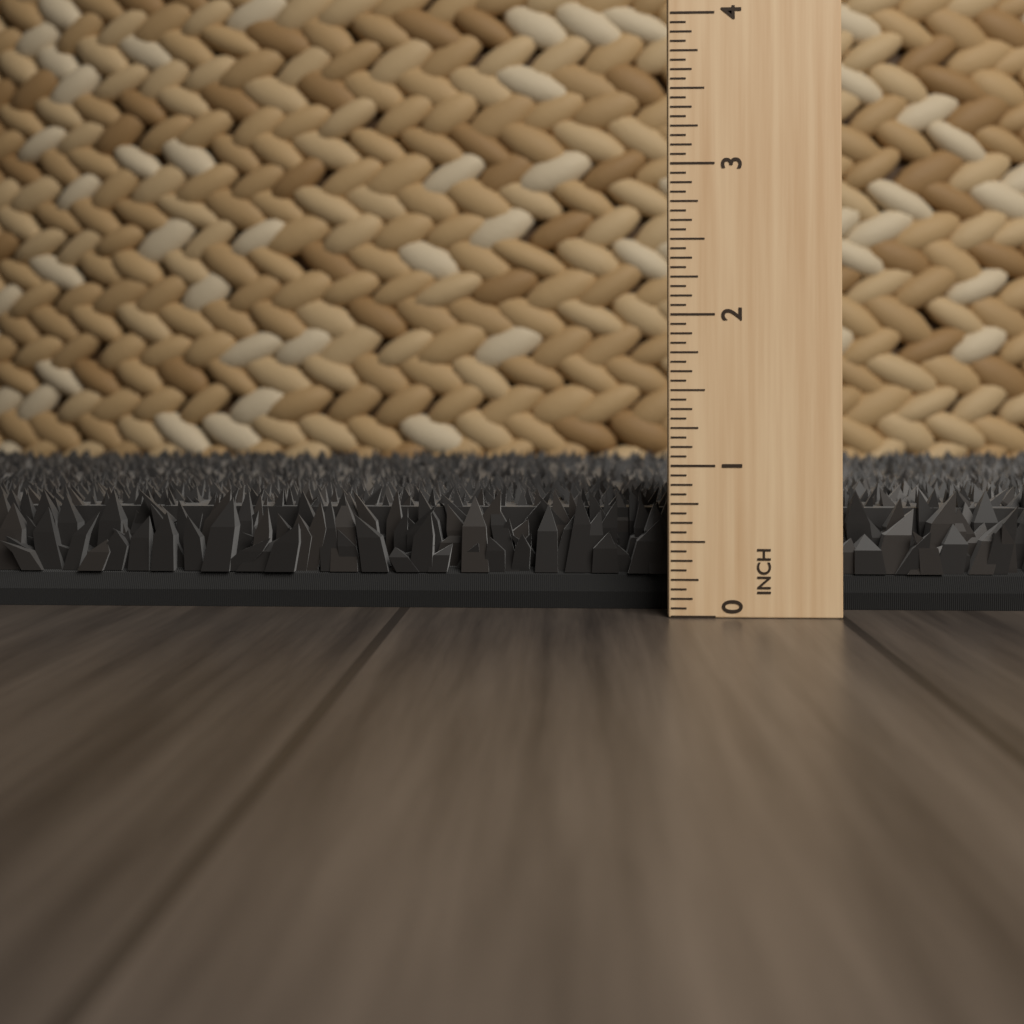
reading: 0.8125 in
